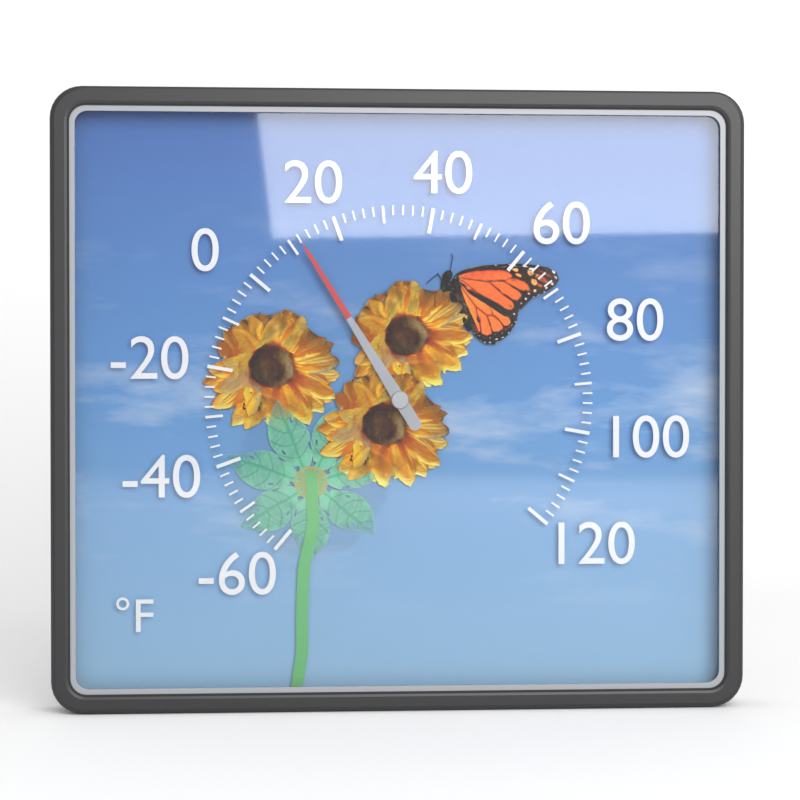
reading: 12 °F
